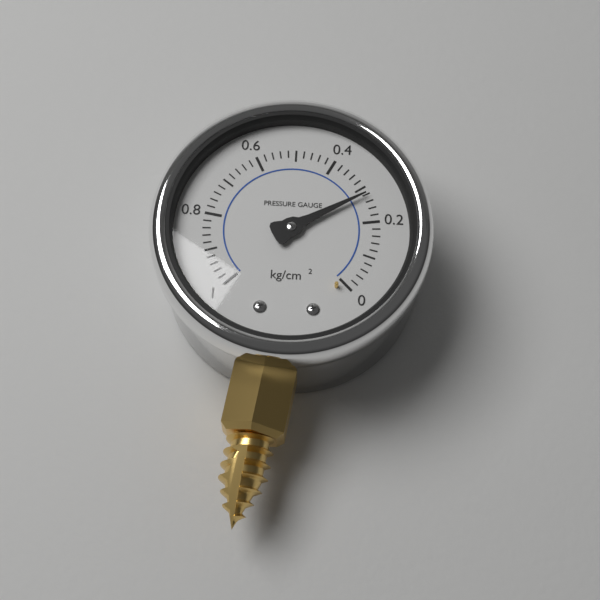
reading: 0.28 kg/cm²
